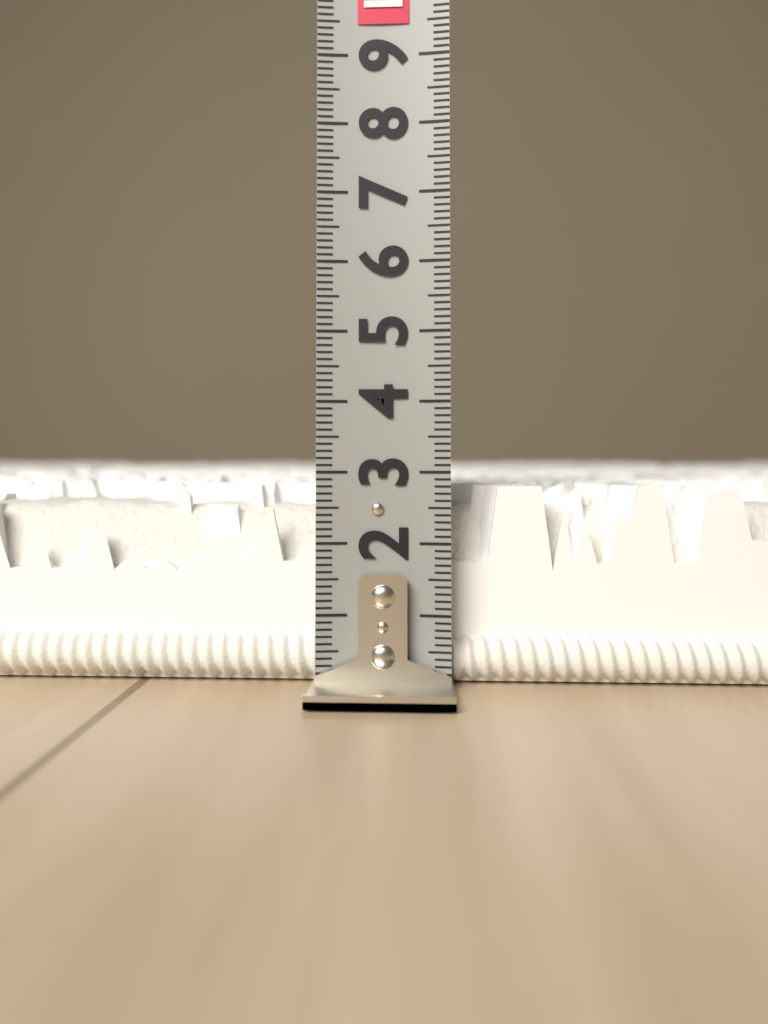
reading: 2.8 (no unit)
